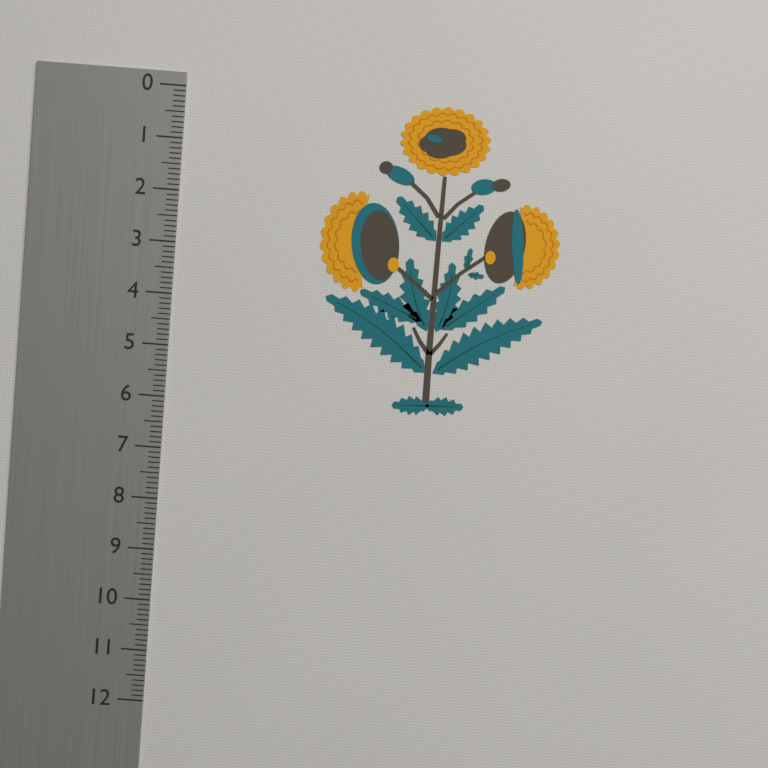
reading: 6.0 (no unit)
